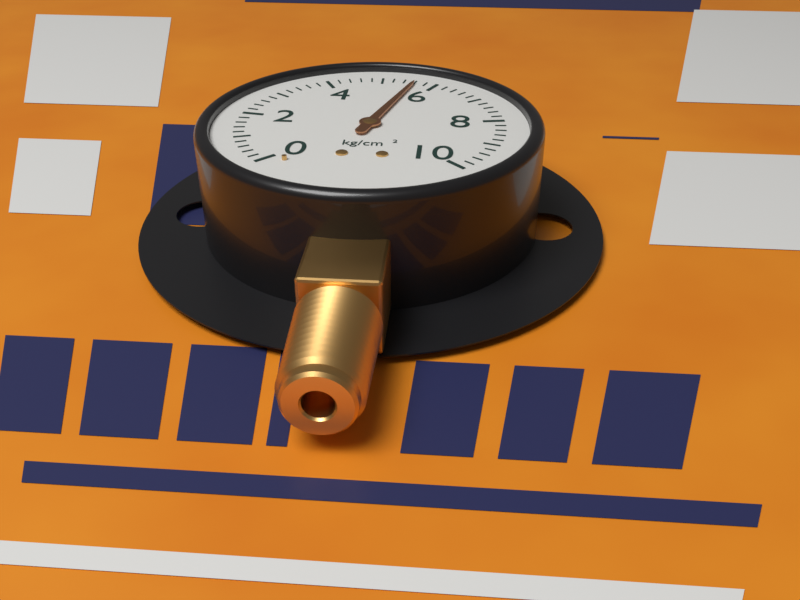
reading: 5.6 kg/cm²
